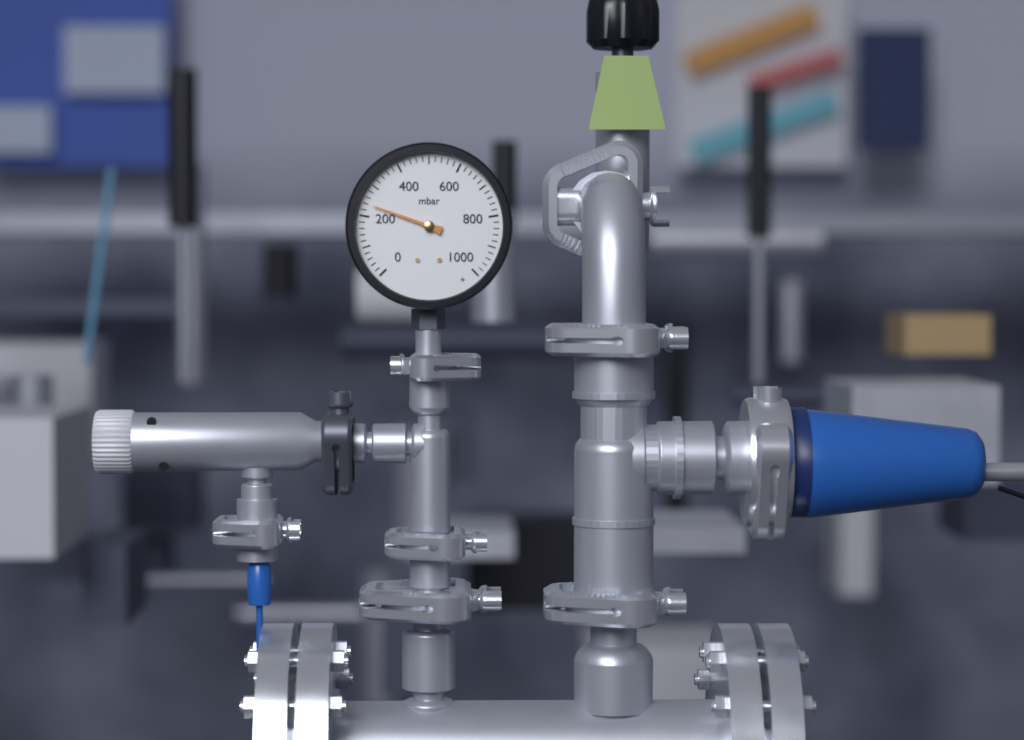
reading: 240 mbar
